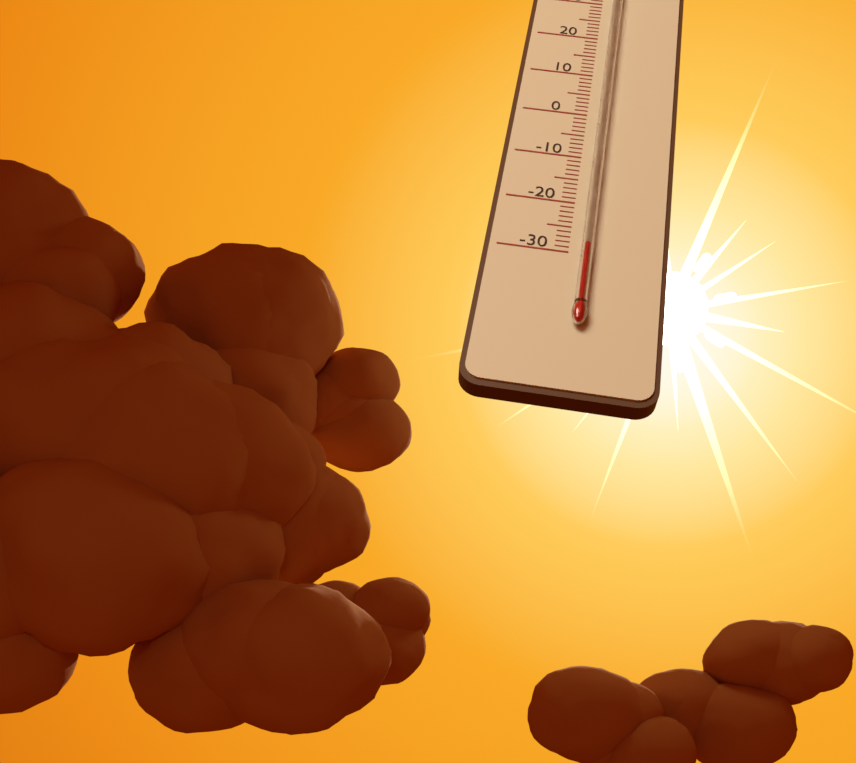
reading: -29 °C
